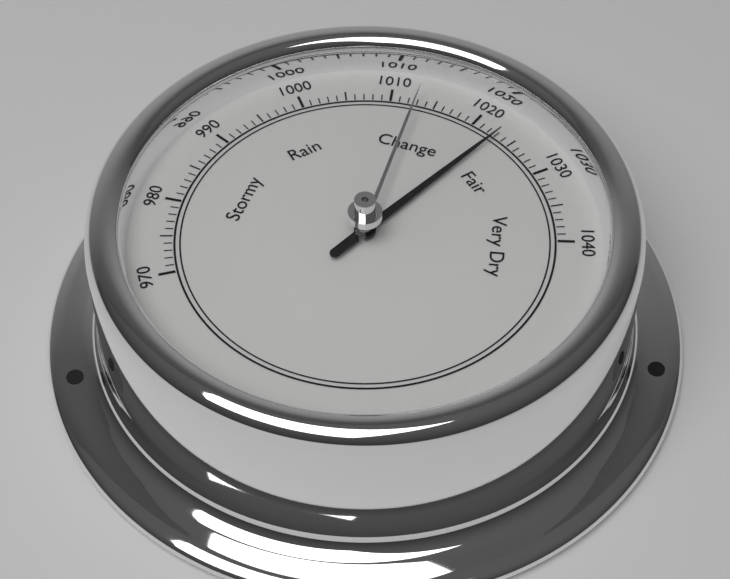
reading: 1023 (no unit)
